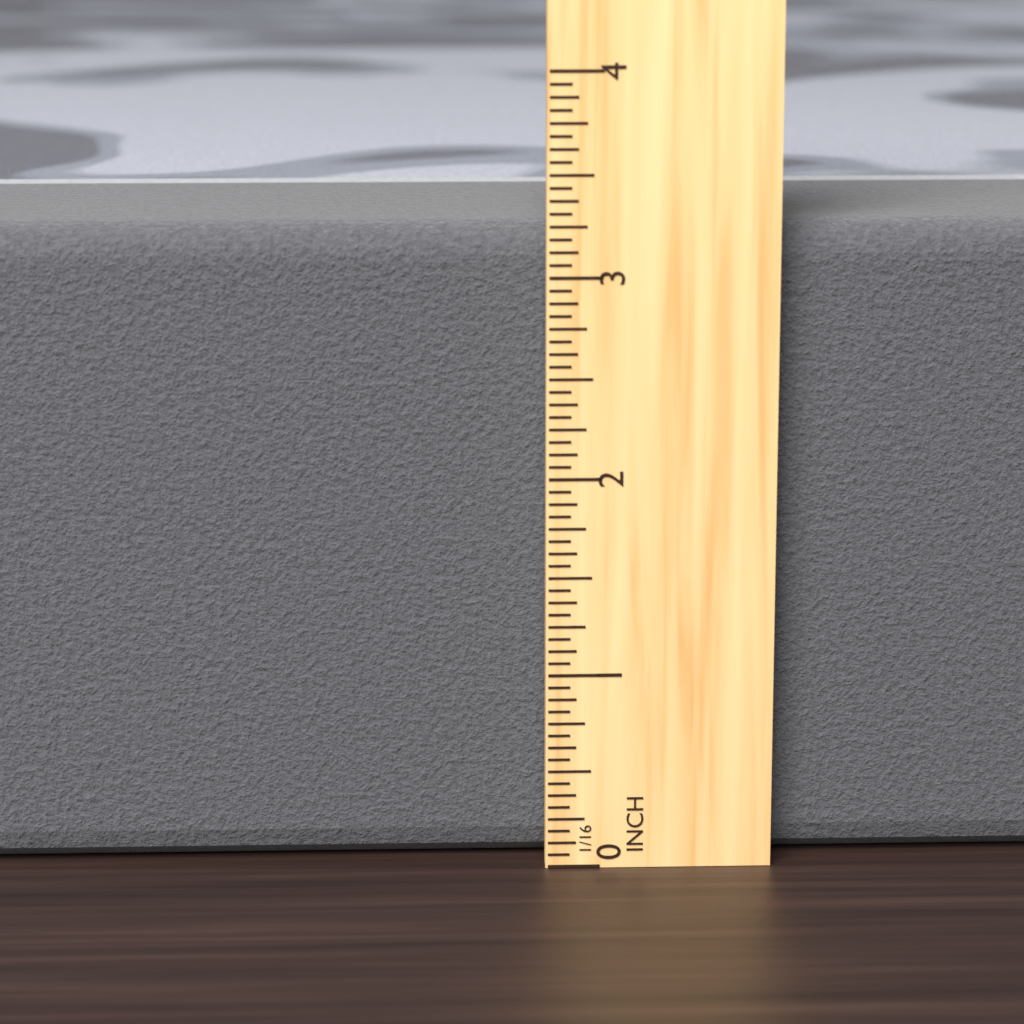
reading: 3.2500 in
